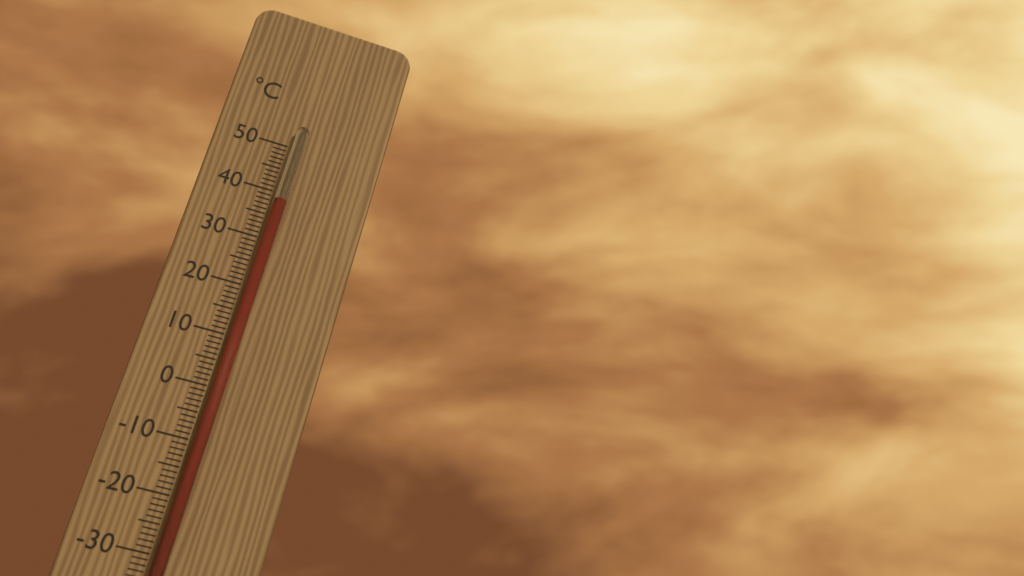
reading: 38 °C
